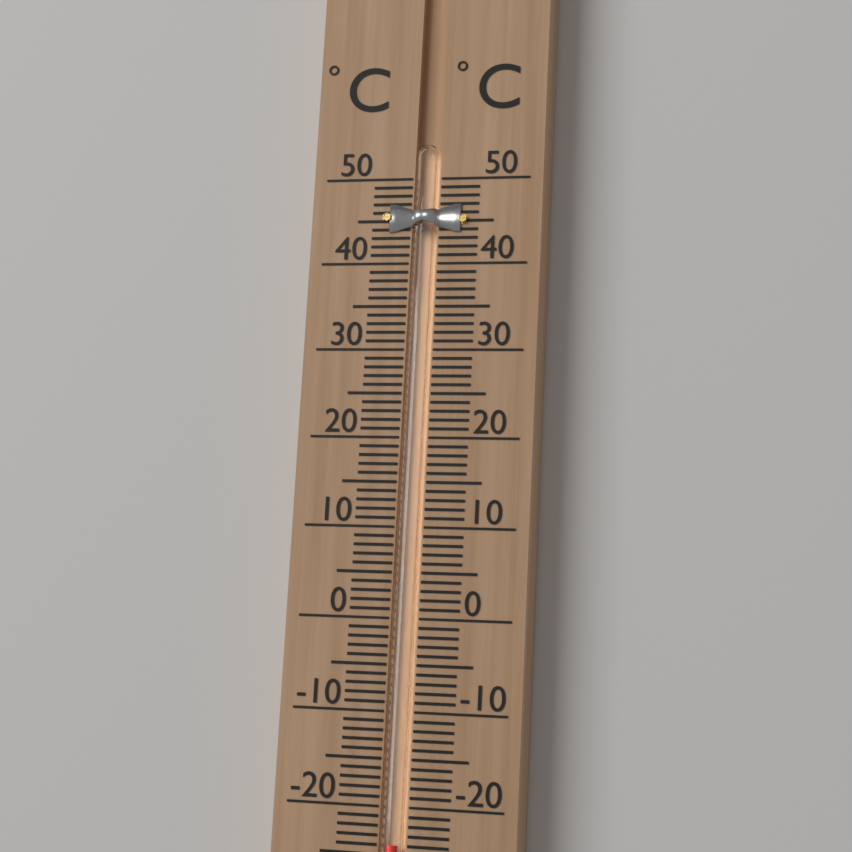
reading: -24 °C
